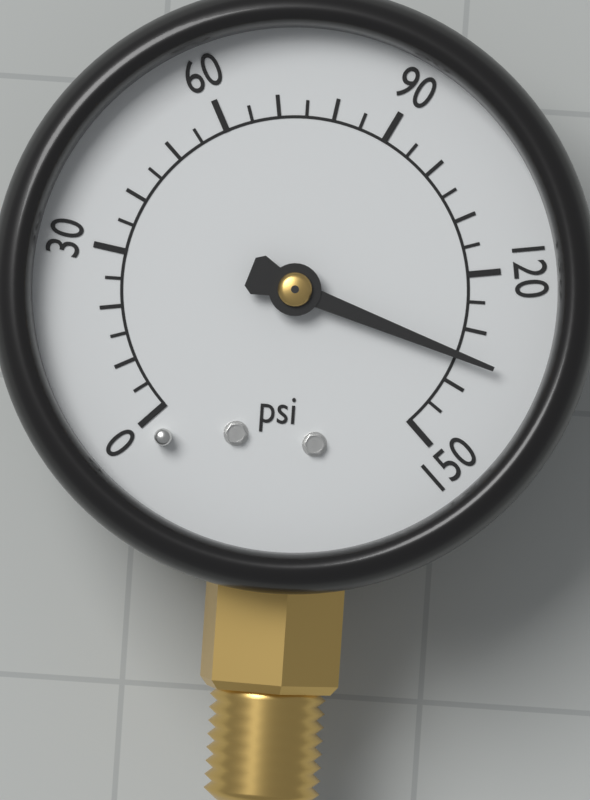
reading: 135 psi
